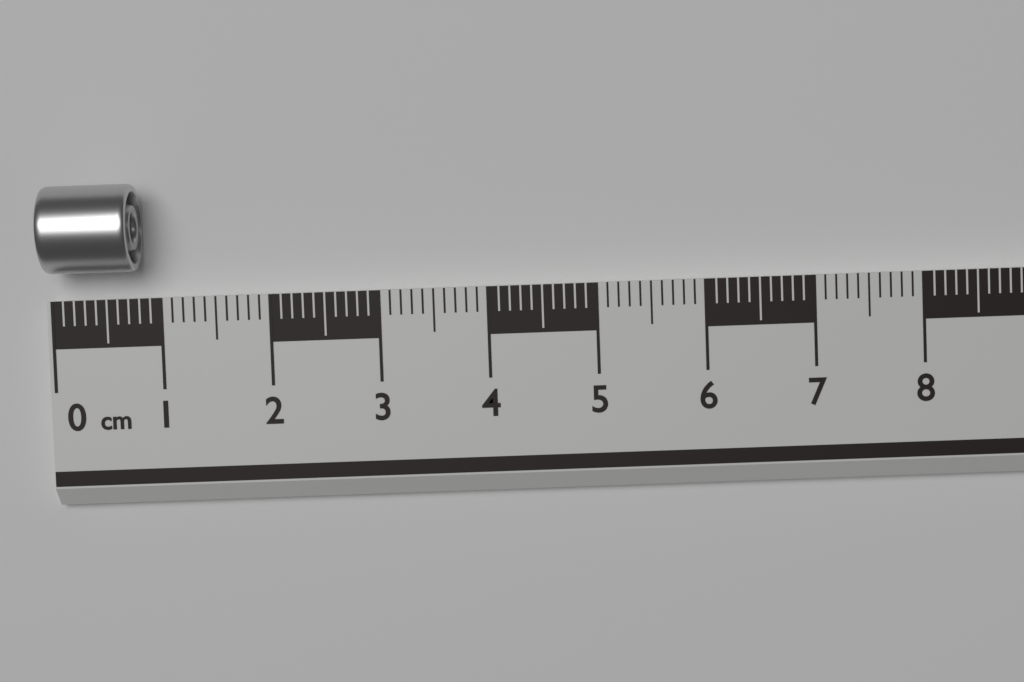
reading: 0.8 cm
